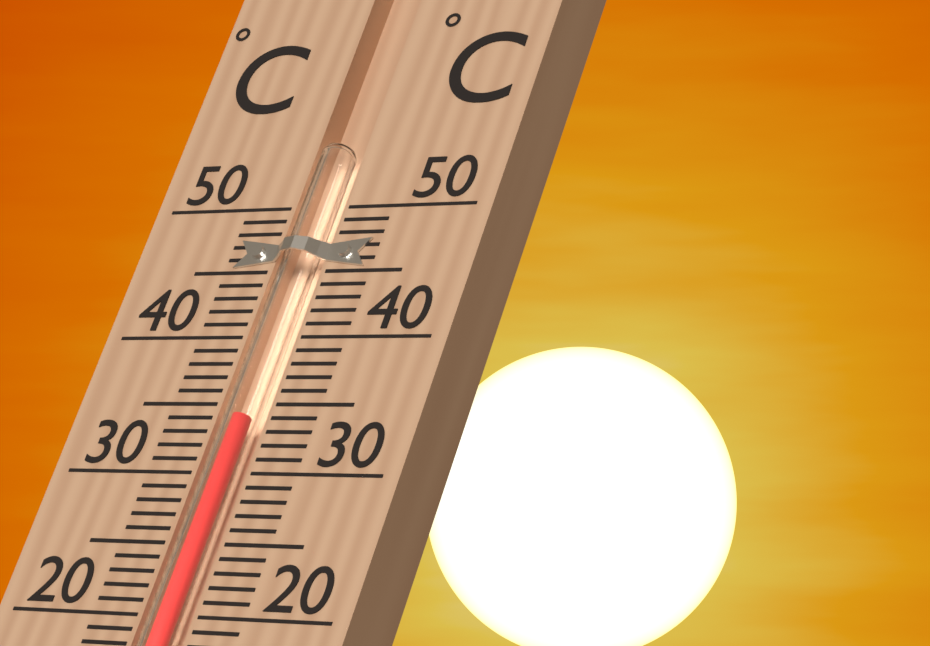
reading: 34 °C
